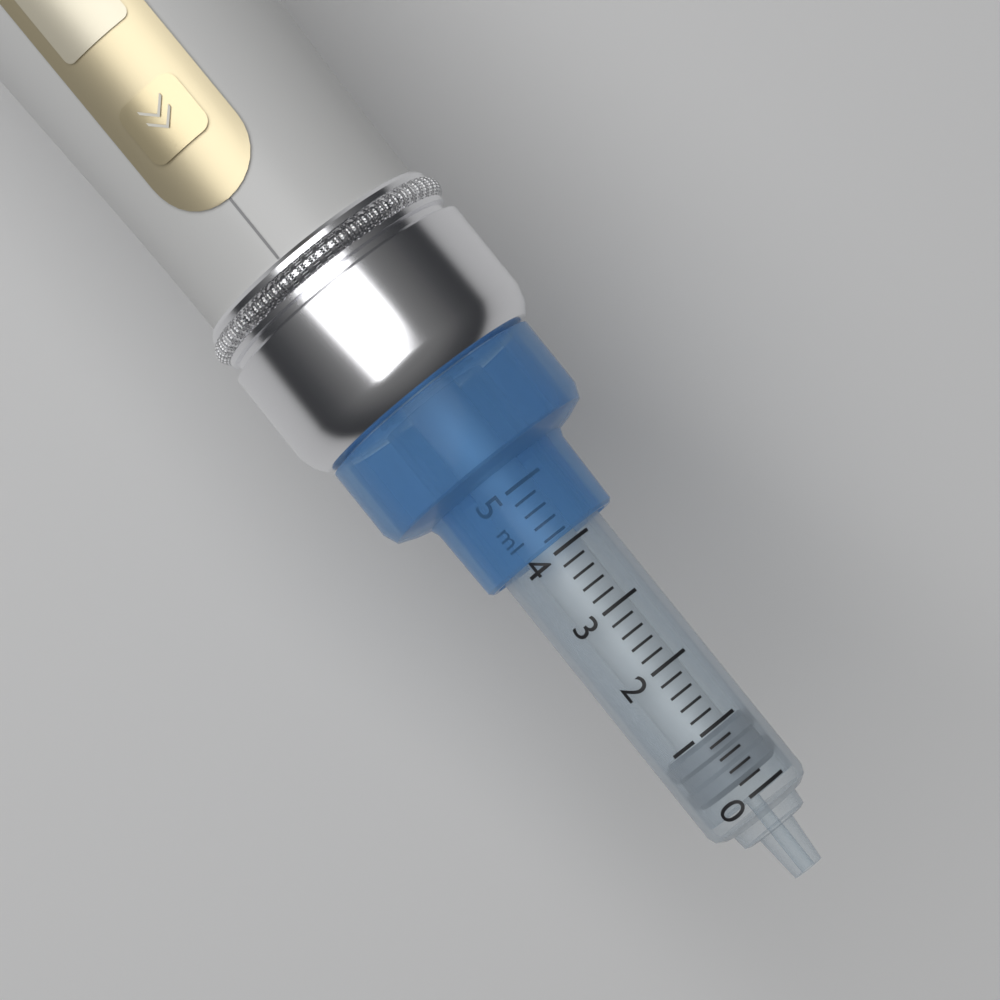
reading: 0.2 ml
